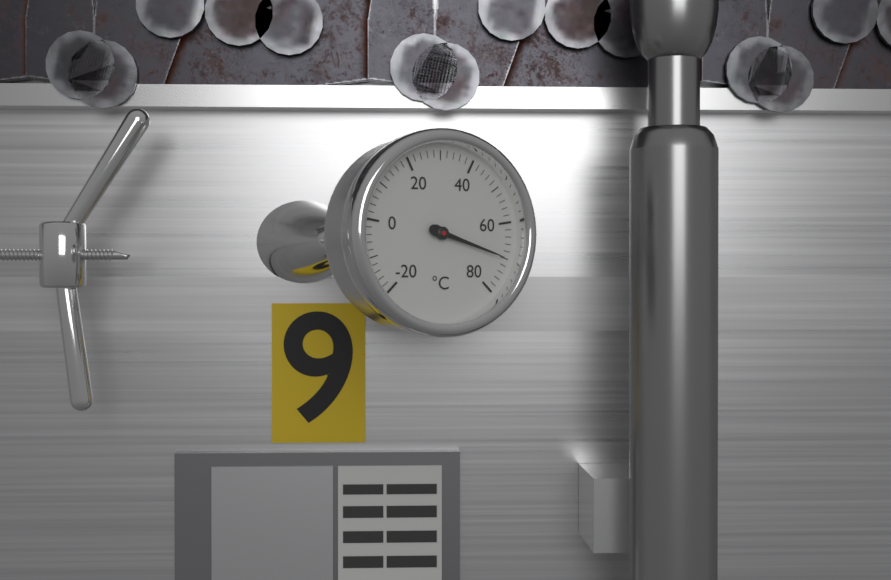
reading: 70 °C
